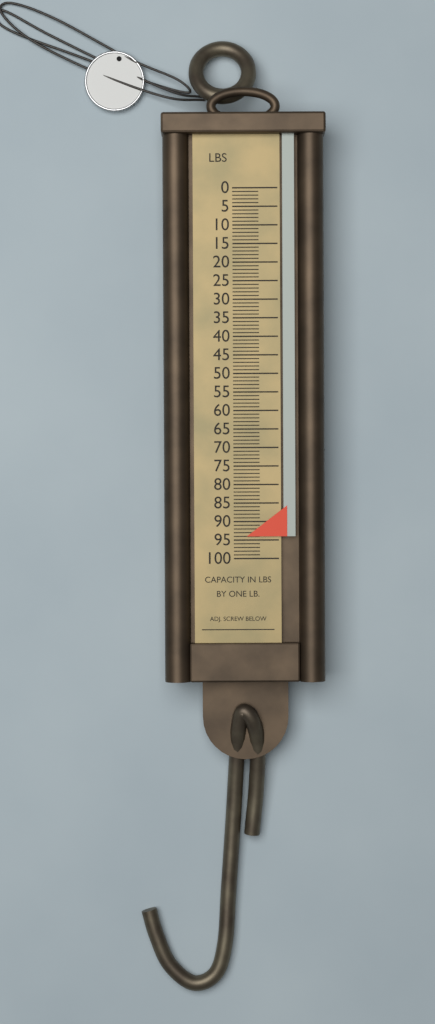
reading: 94 lb
